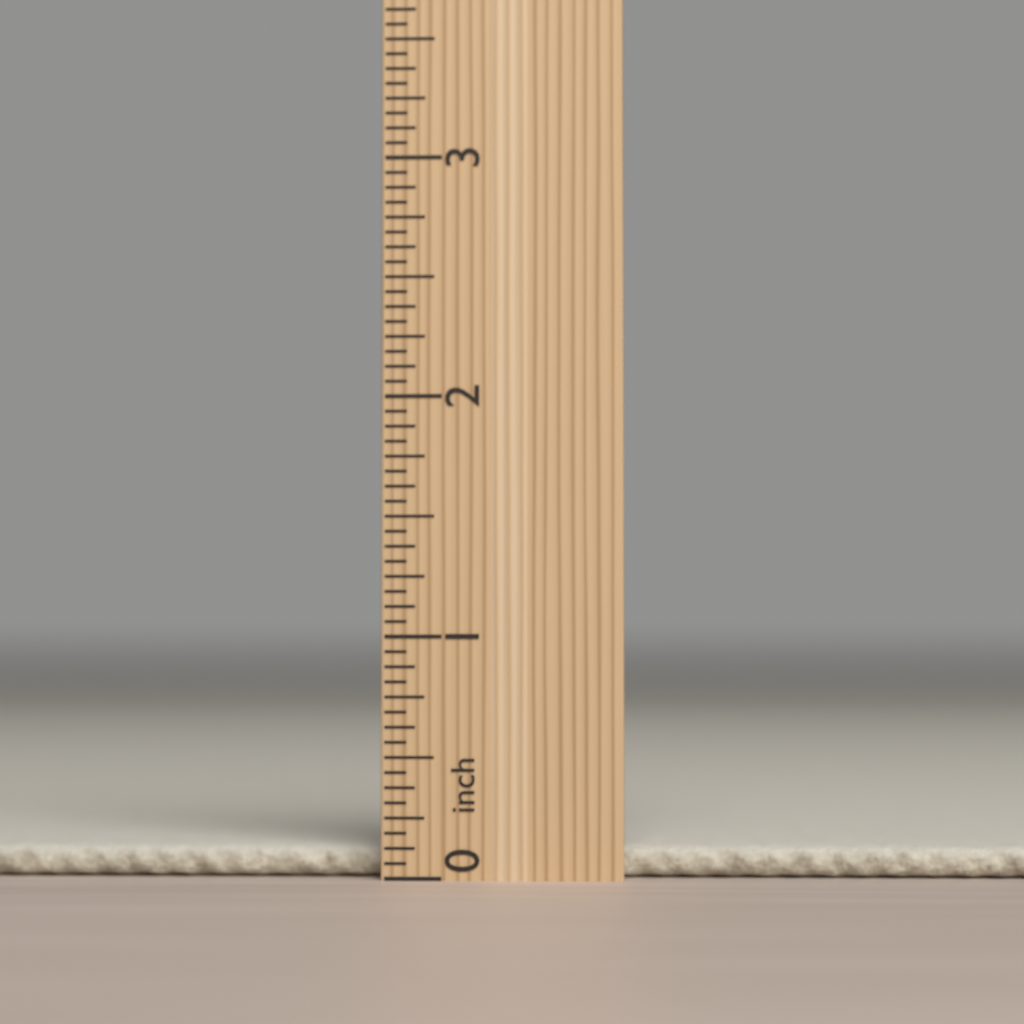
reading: 0.1250 inch
